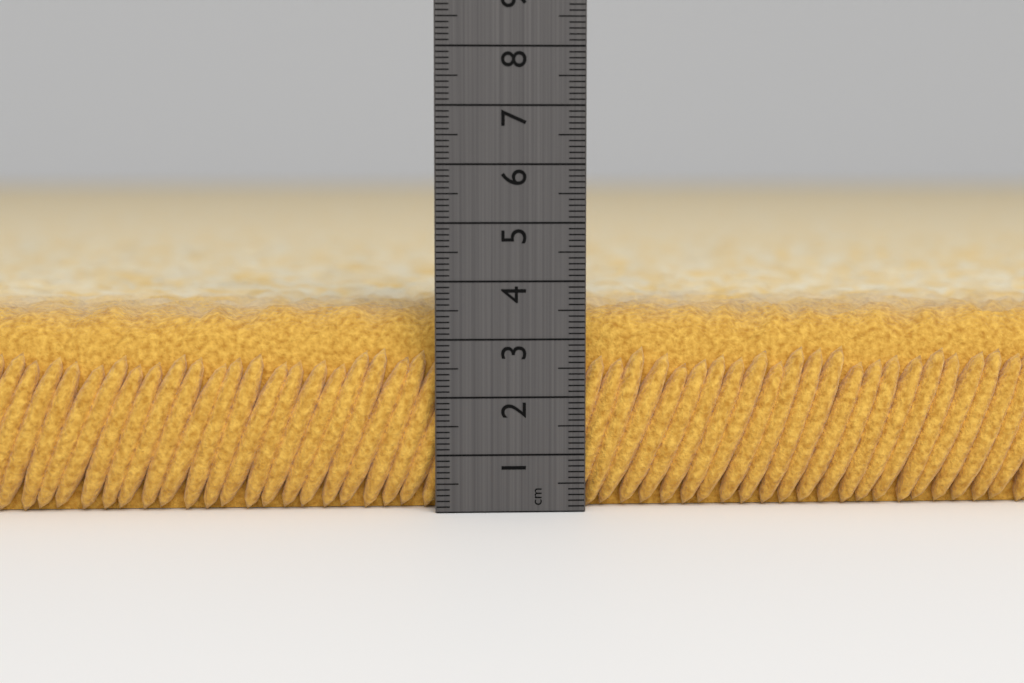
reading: 3.5 cm
